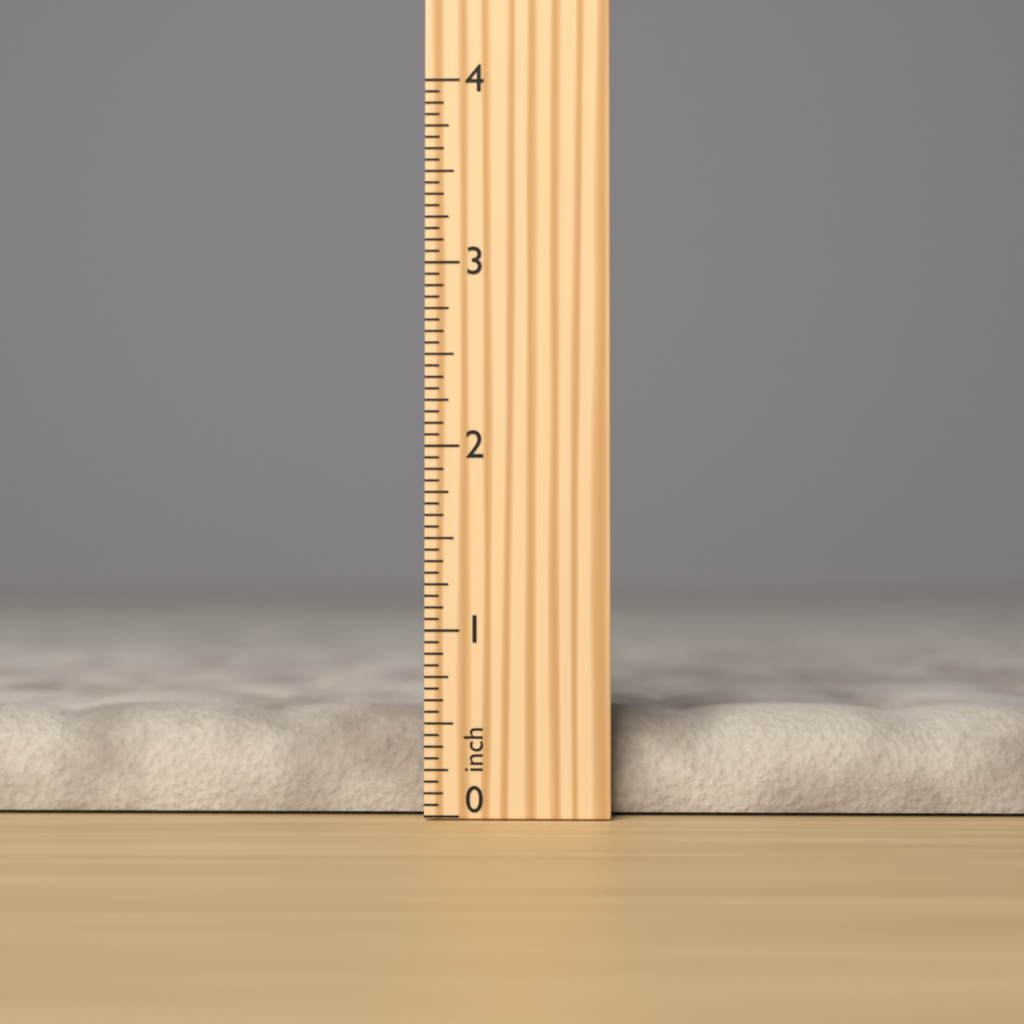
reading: 0.5625 inch
